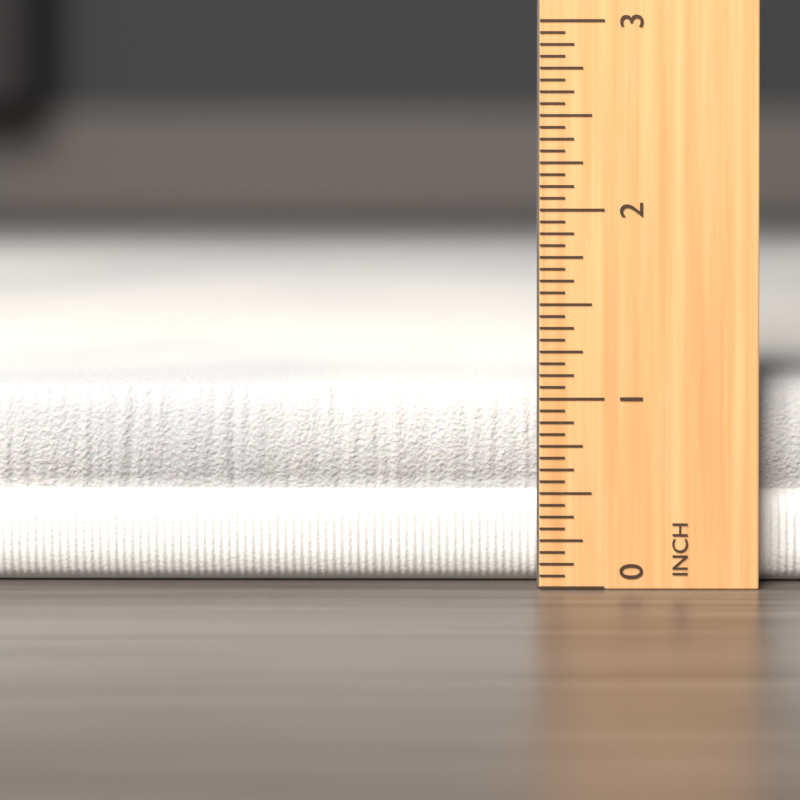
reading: 1.0625 inch
